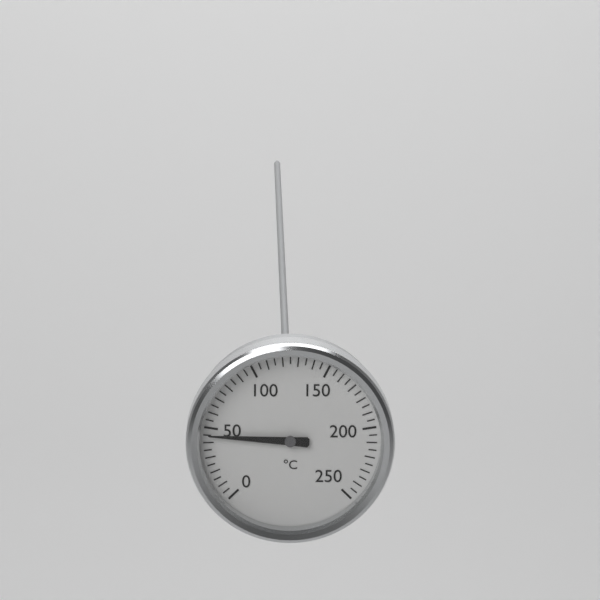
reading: 45 °C
